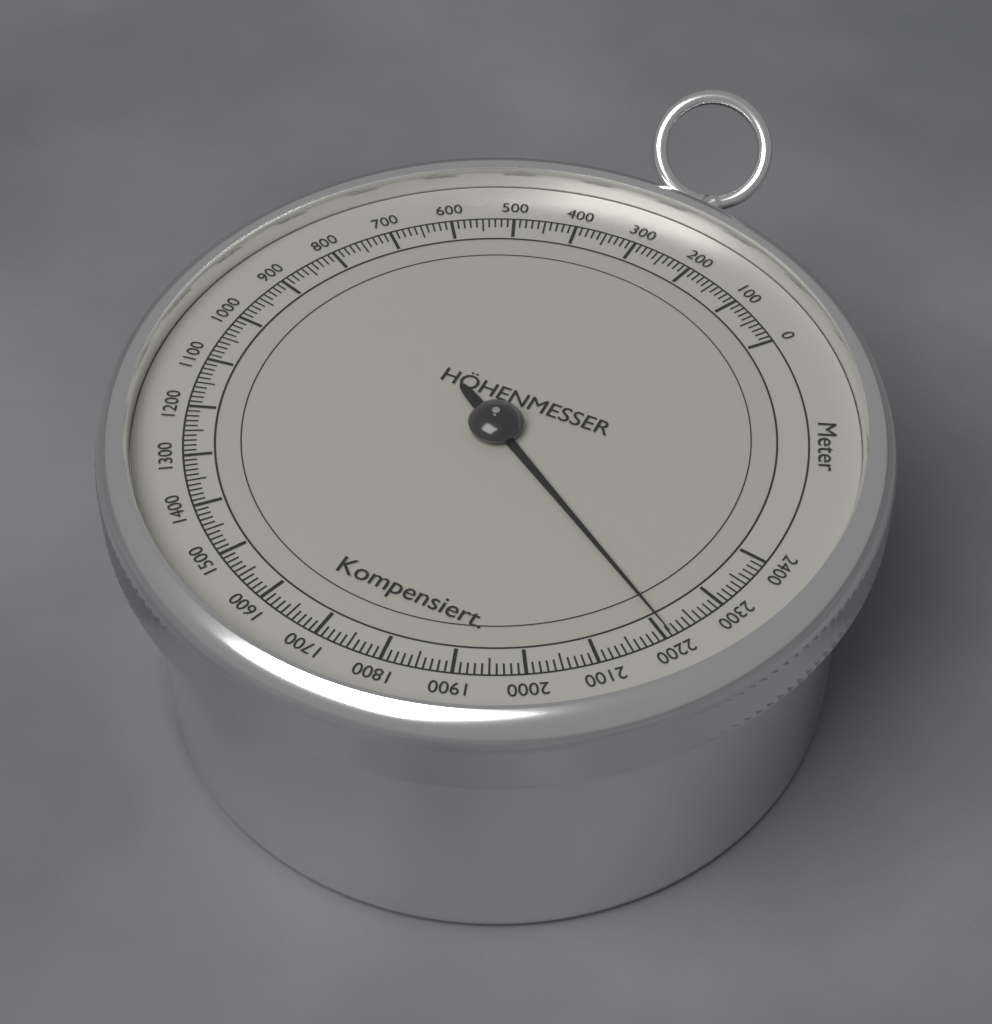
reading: 2210 m
